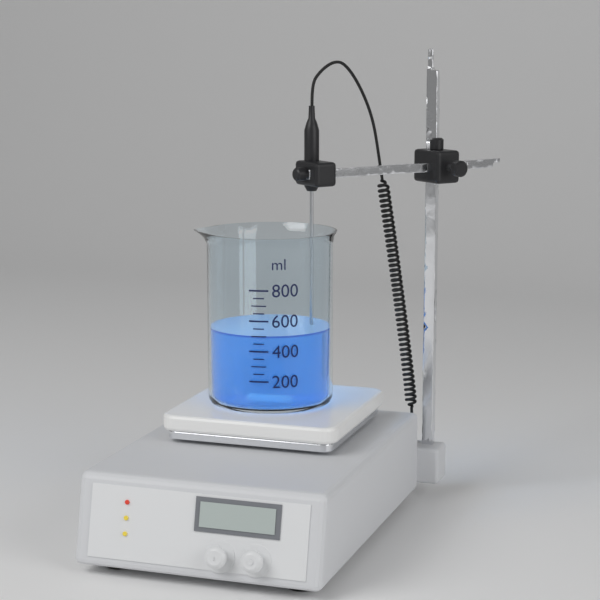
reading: 500 ml
